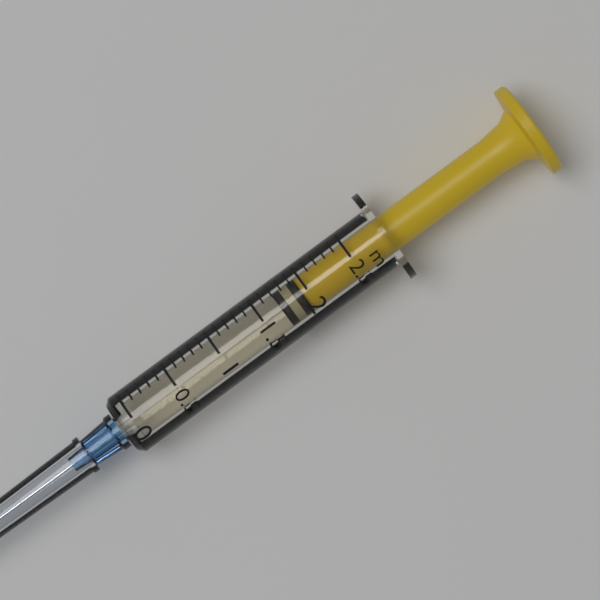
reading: 1.7 ml
